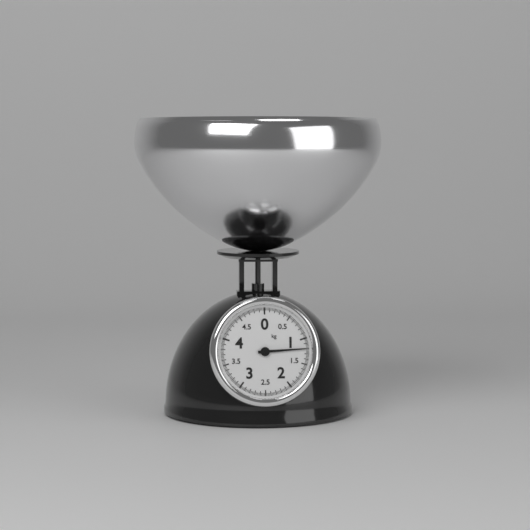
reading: 1.200 kg
